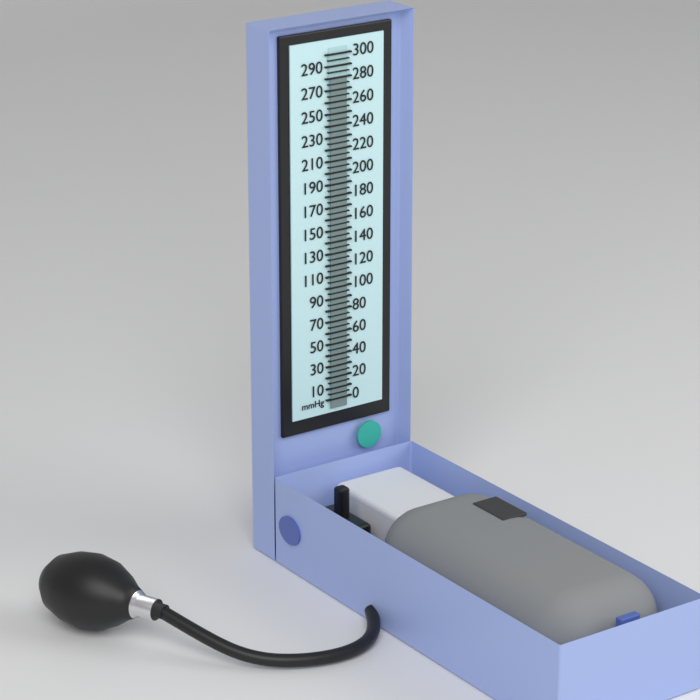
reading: 280 mmHg
